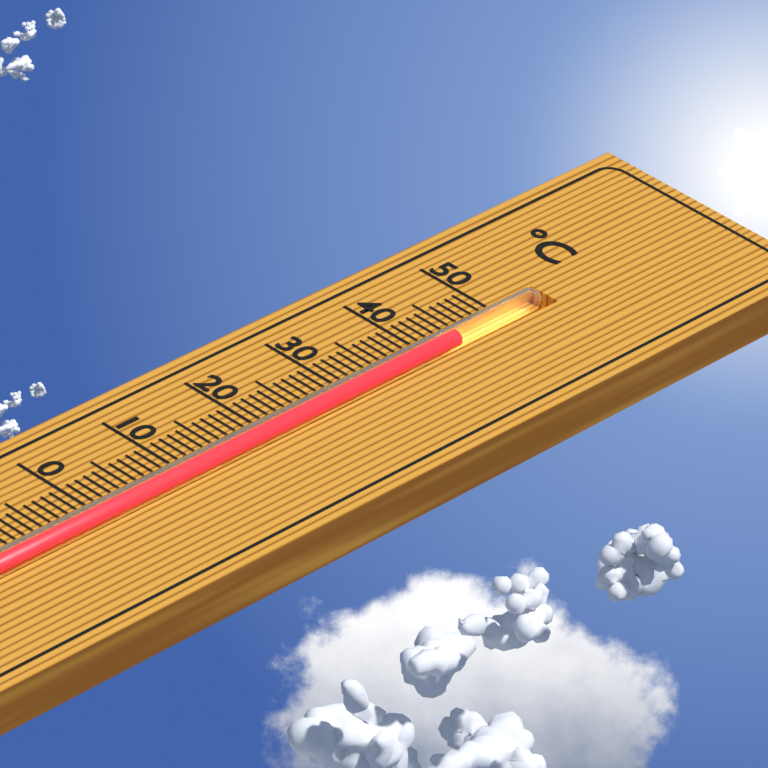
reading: 44 °C
